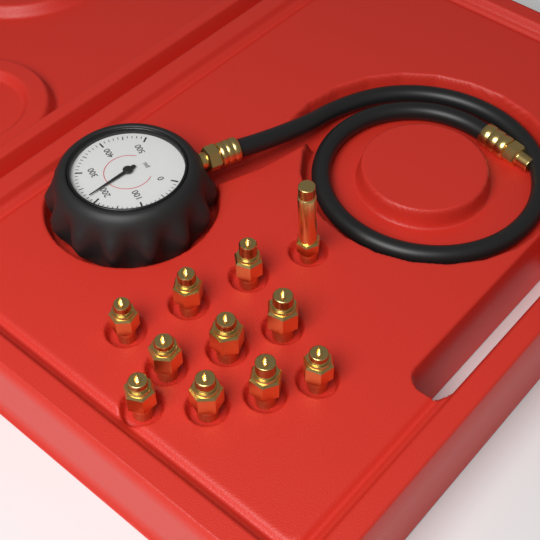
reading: 220 psi
